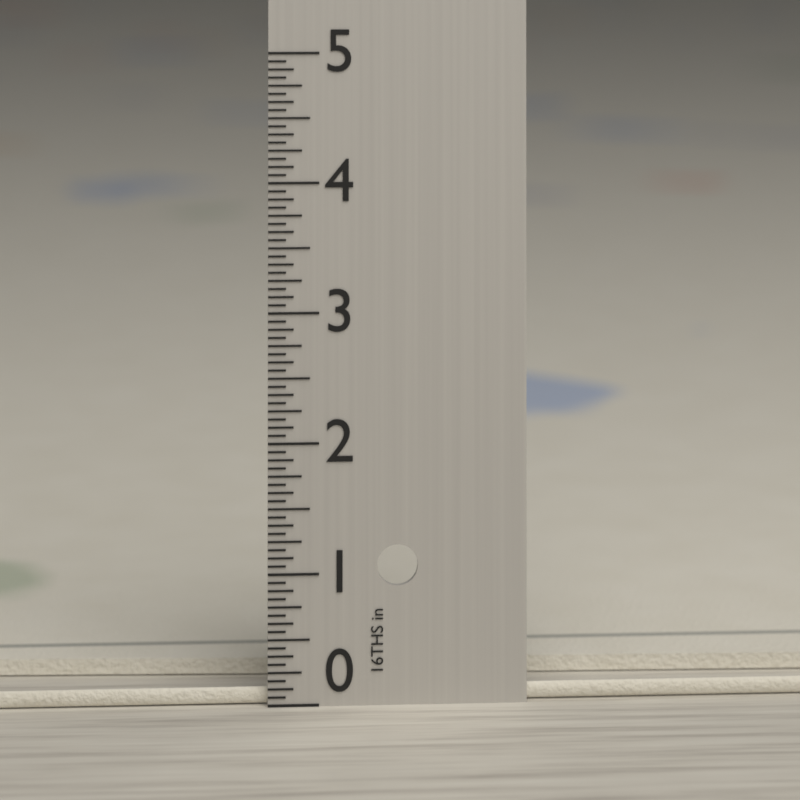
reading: 0.1250 in
